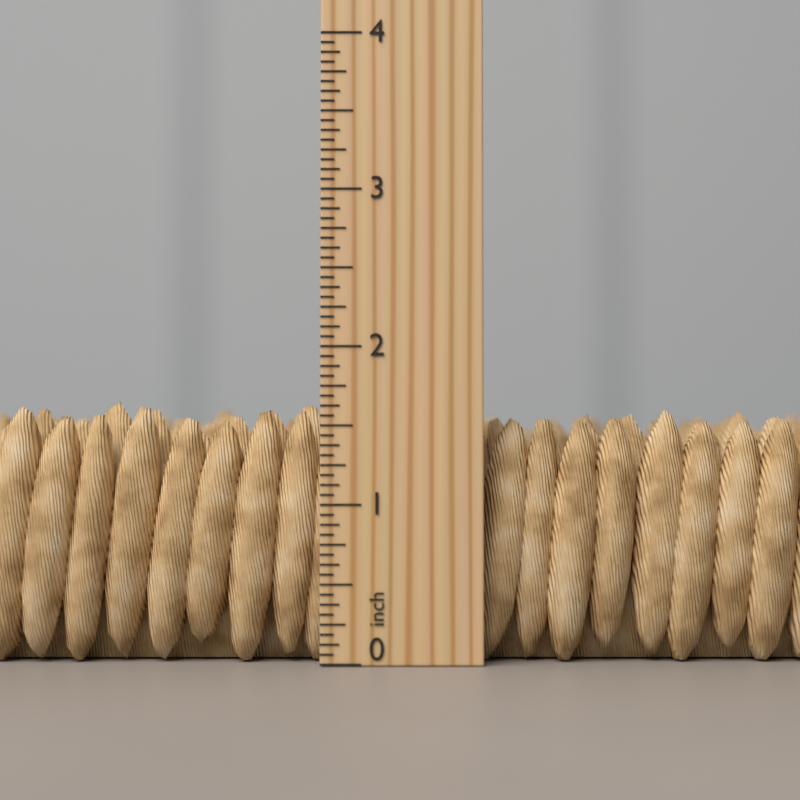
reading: 1.6875 inch
